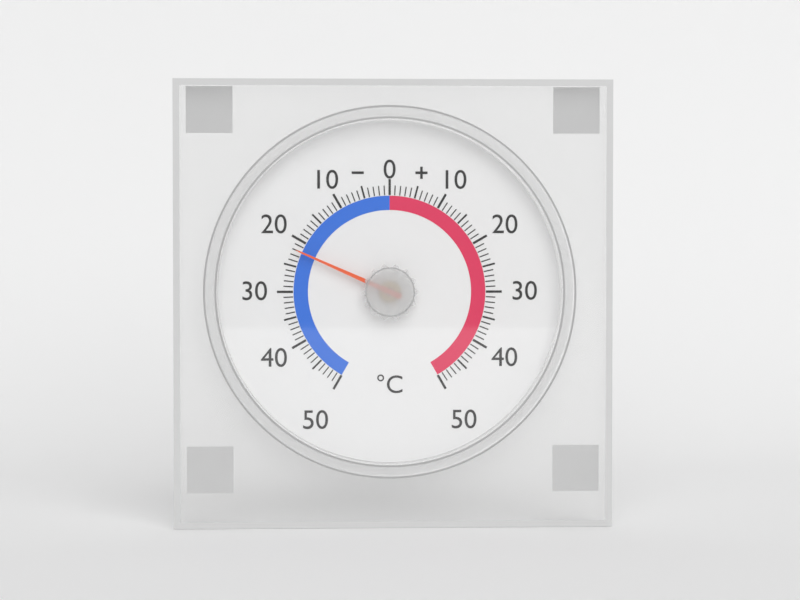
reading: -22 °C
